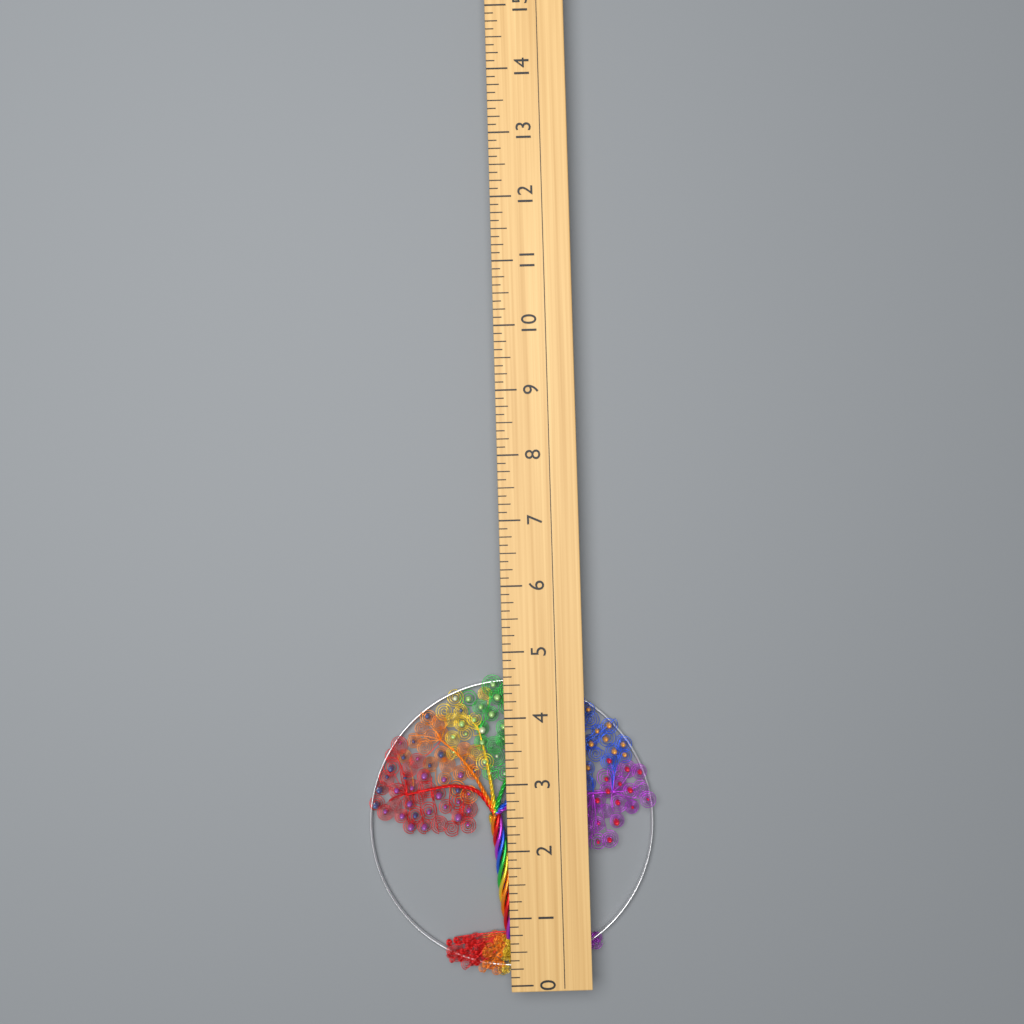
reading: 4.625 (no unit)
